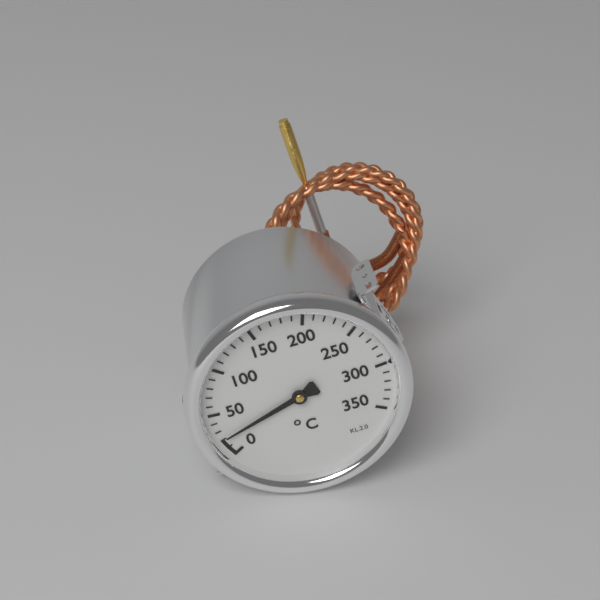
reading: 20 °C
